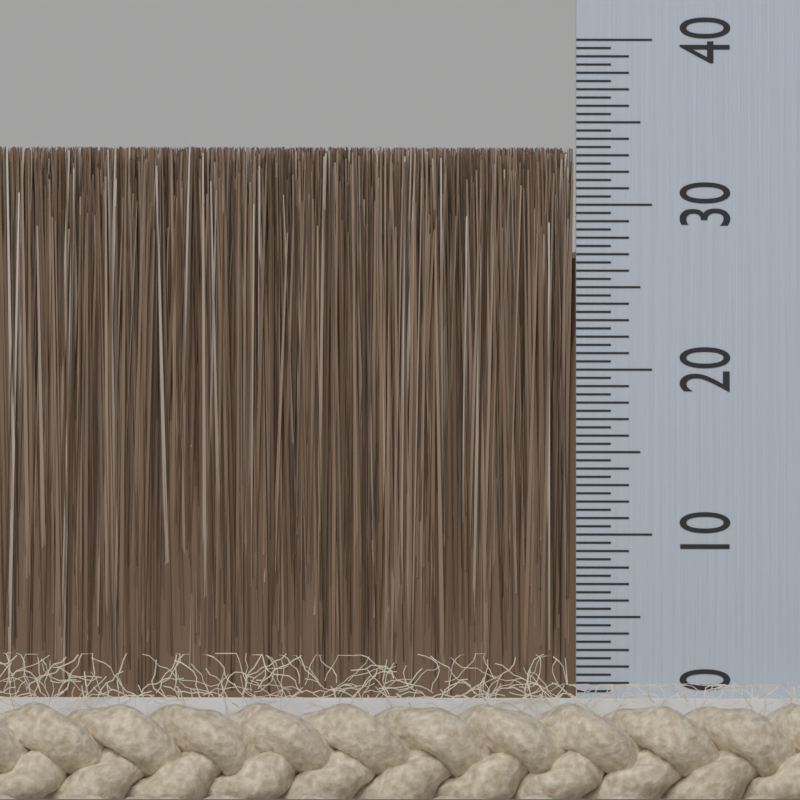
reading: 33.5 (no unit)
